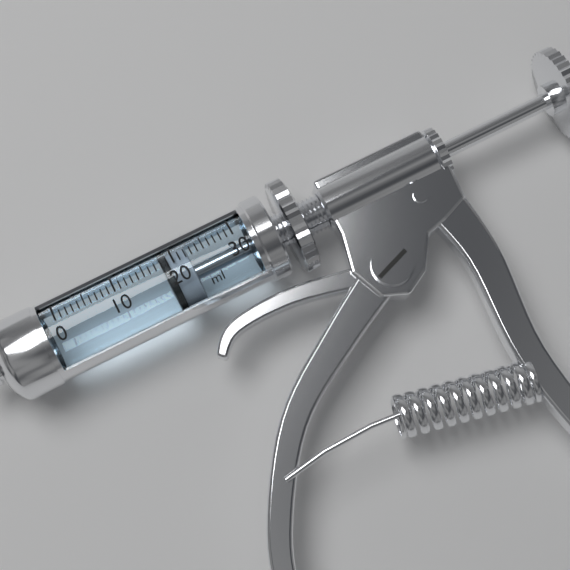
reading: 18 ml
